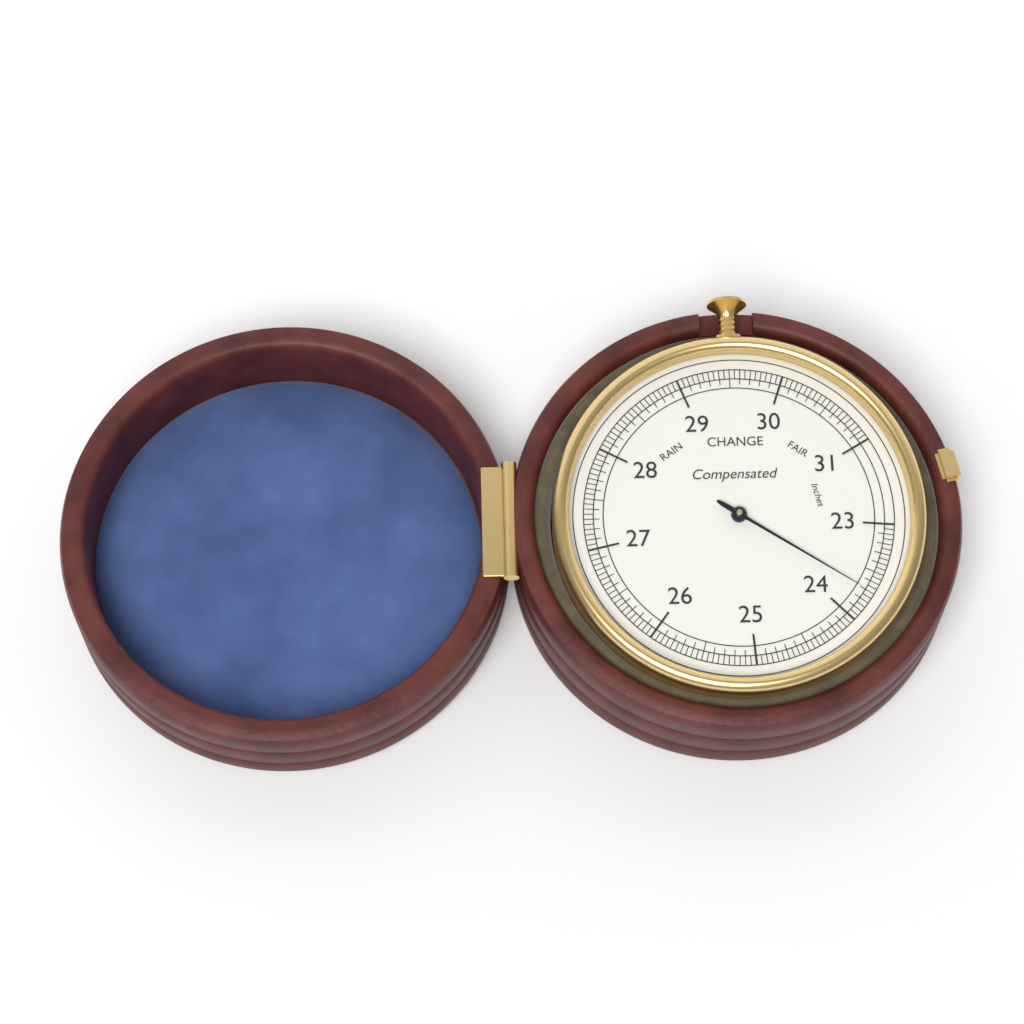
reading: 23.70 inches
